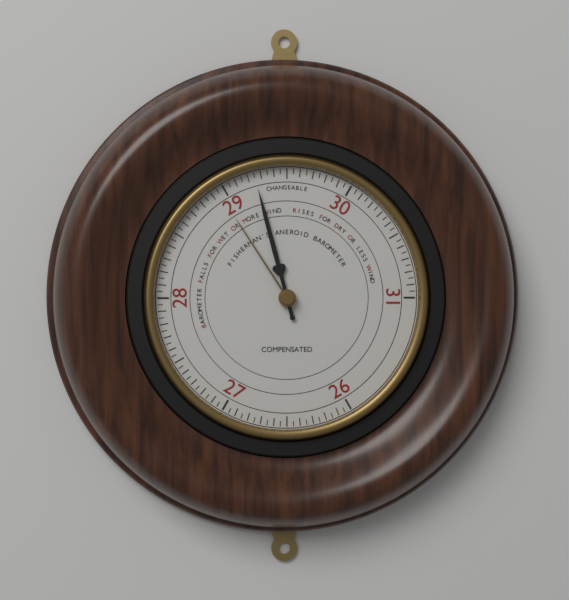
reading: 29.25 (no unit)
